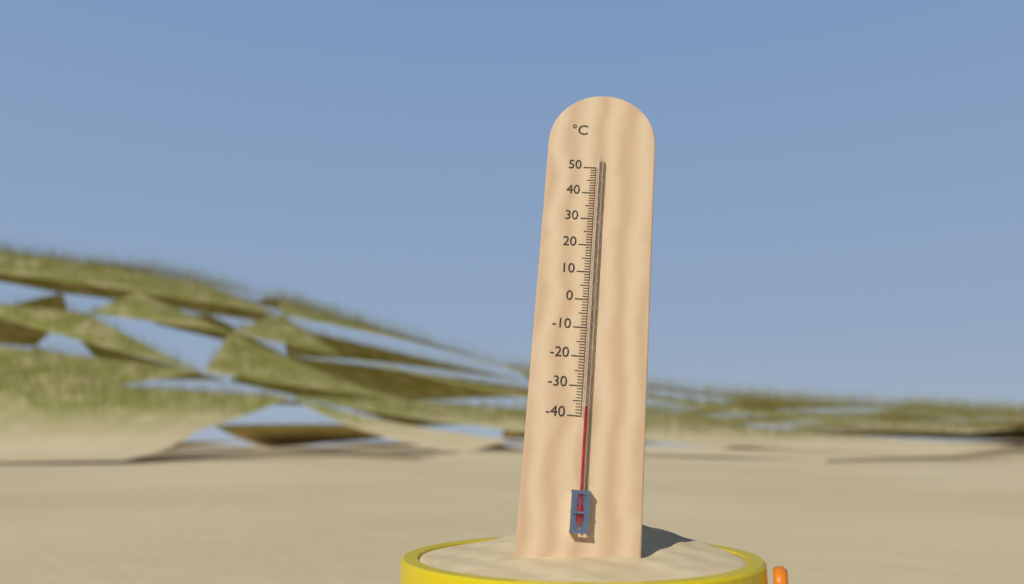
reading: -37 °C
